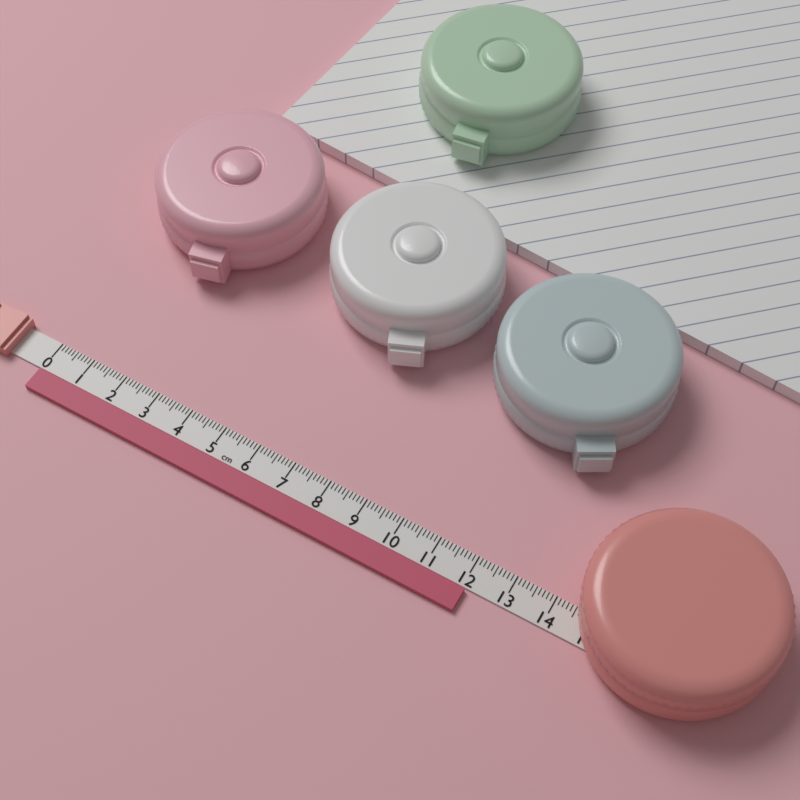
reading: 12.1 cm
